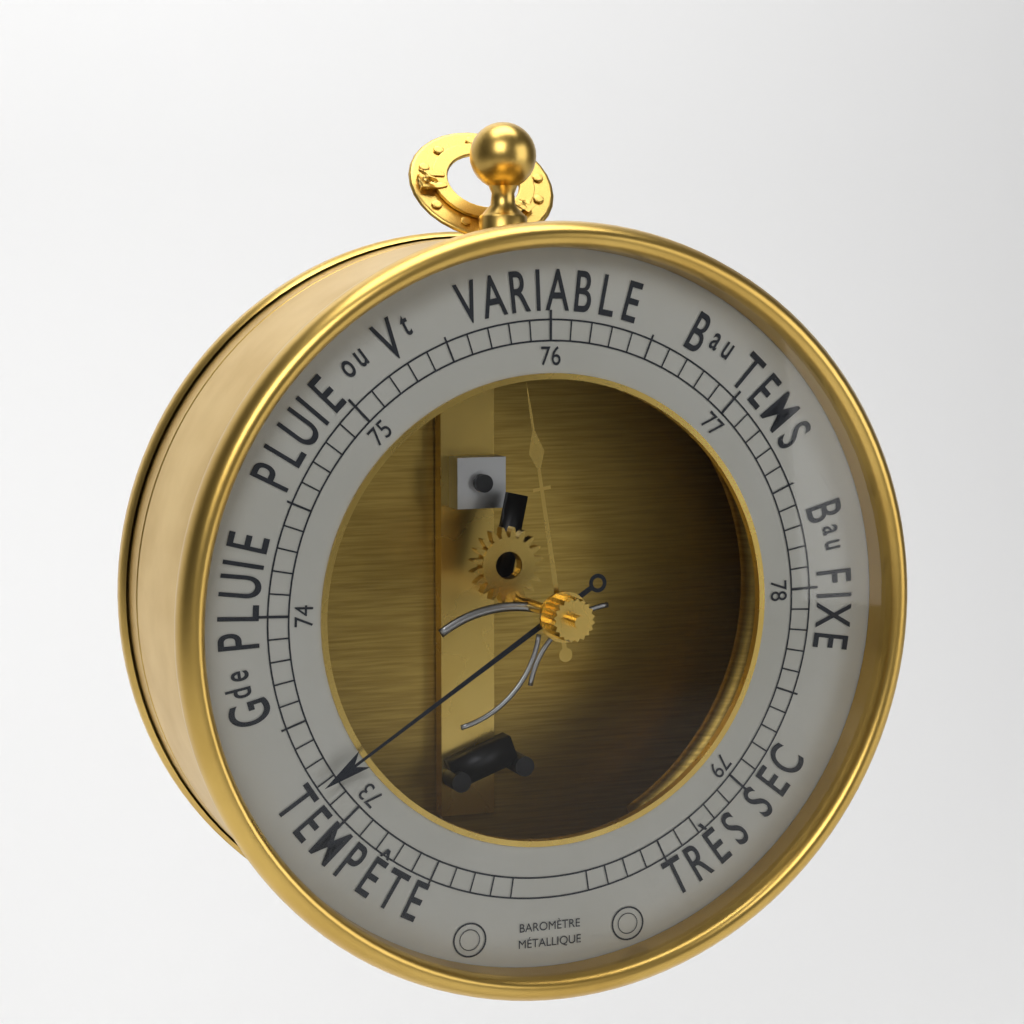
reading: 73.2 (no unit)
